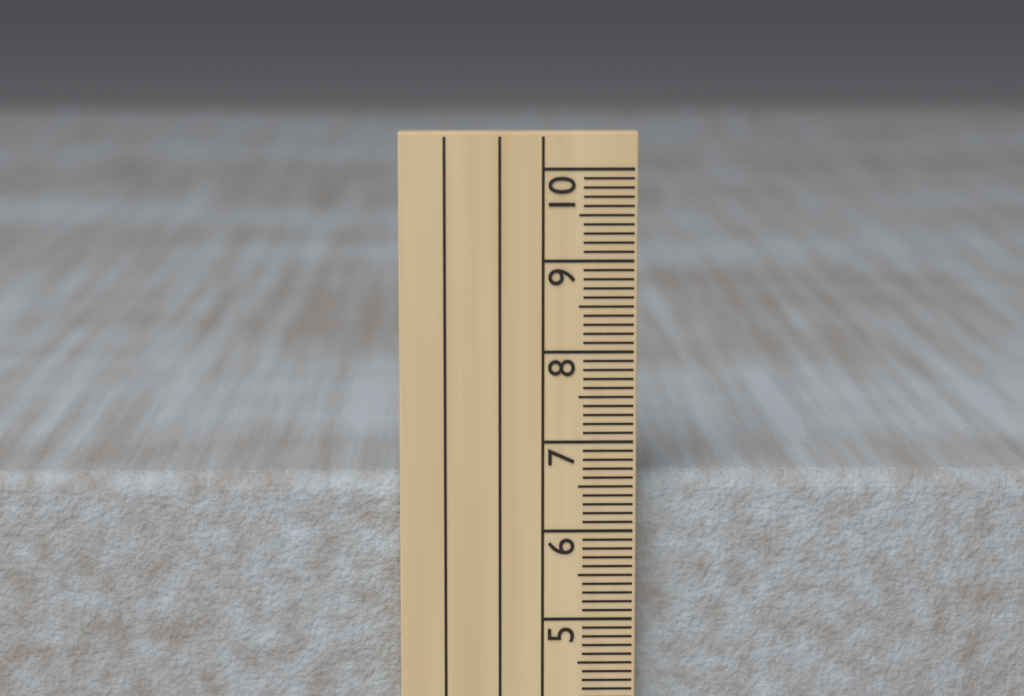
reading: 6.6 cm
